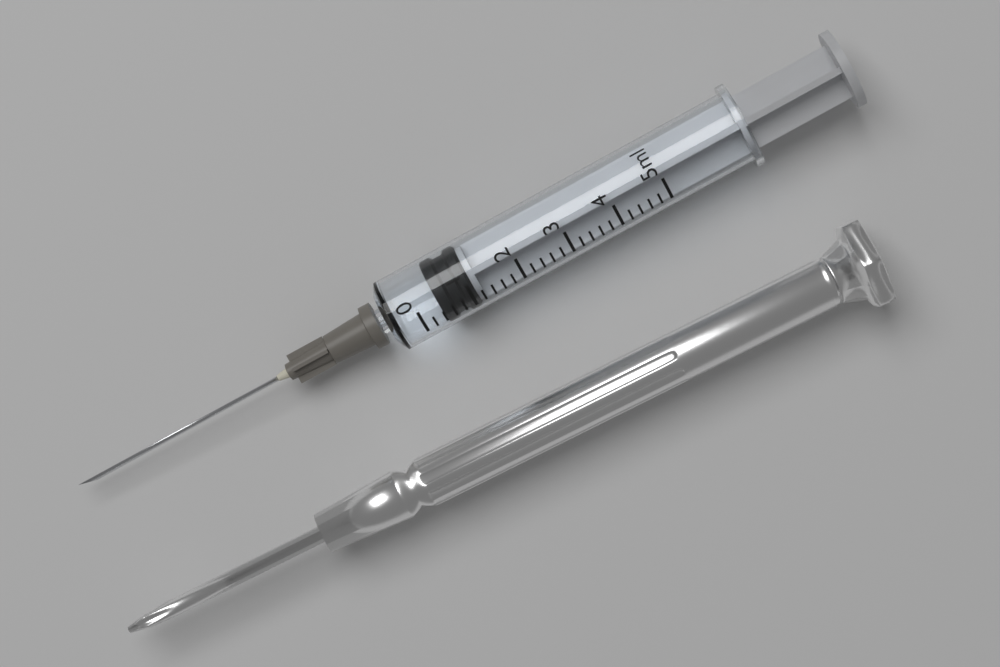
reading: 0.4 ml
